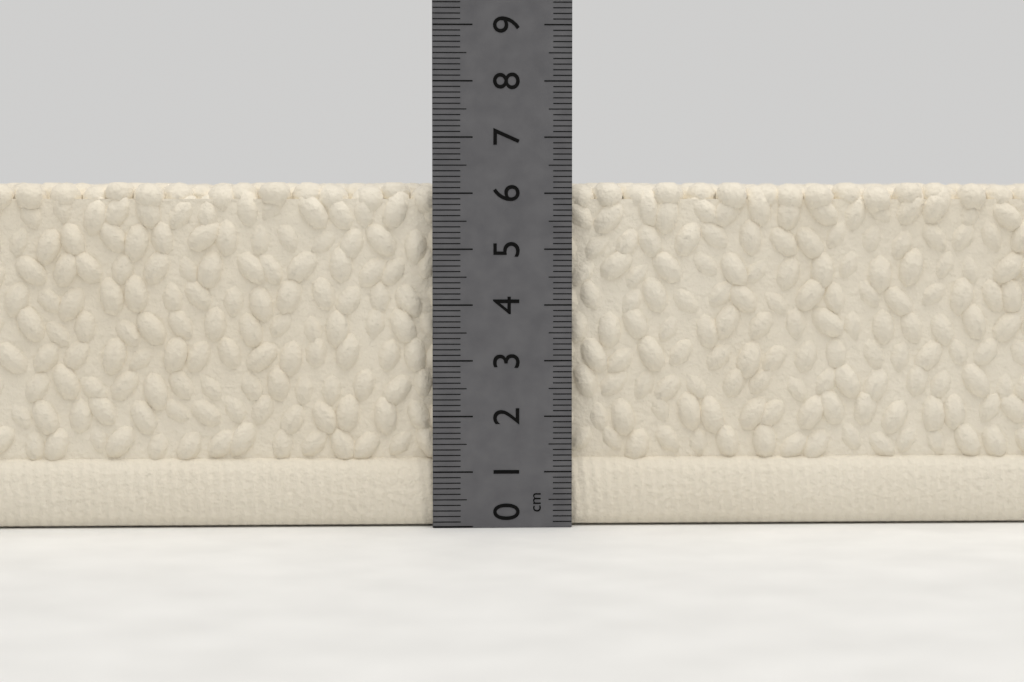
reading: 6.2 cm
